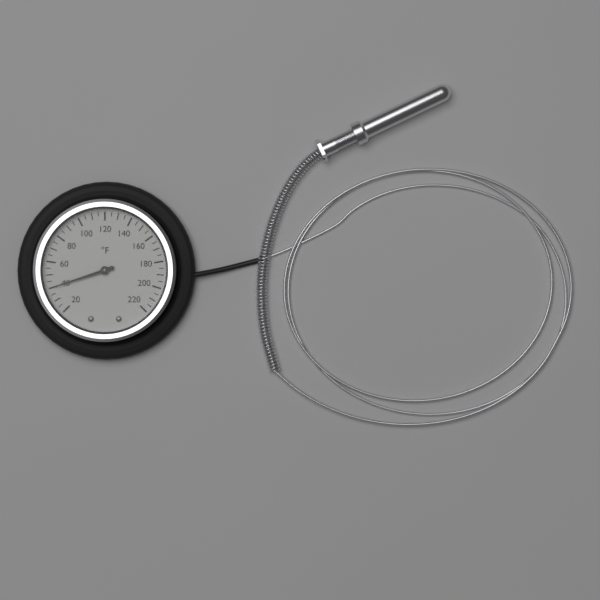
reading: 40 °F
